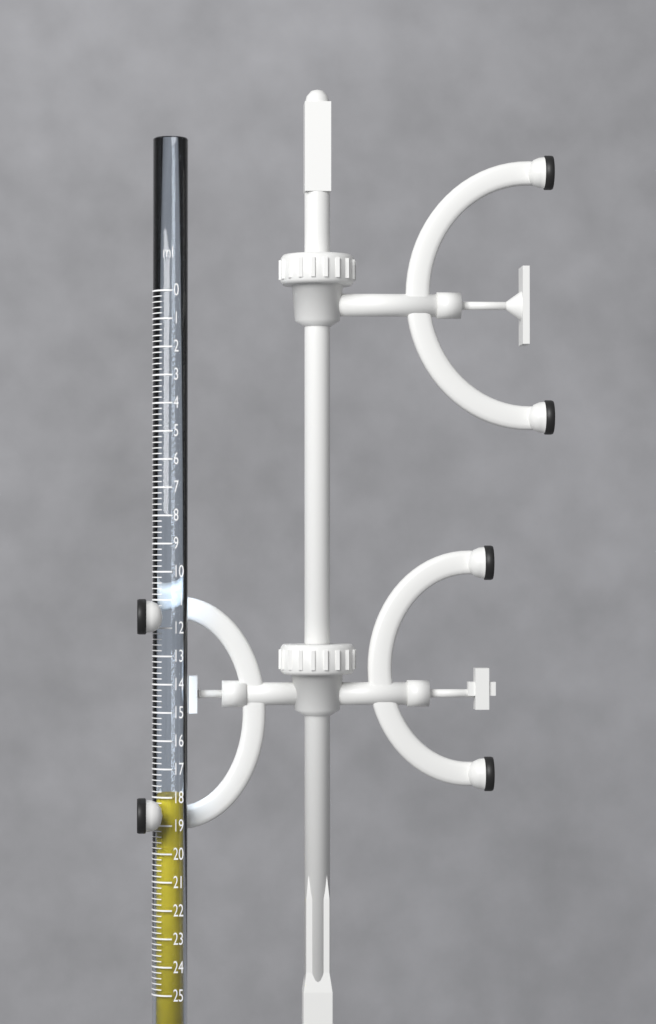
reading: 18.0 ml
